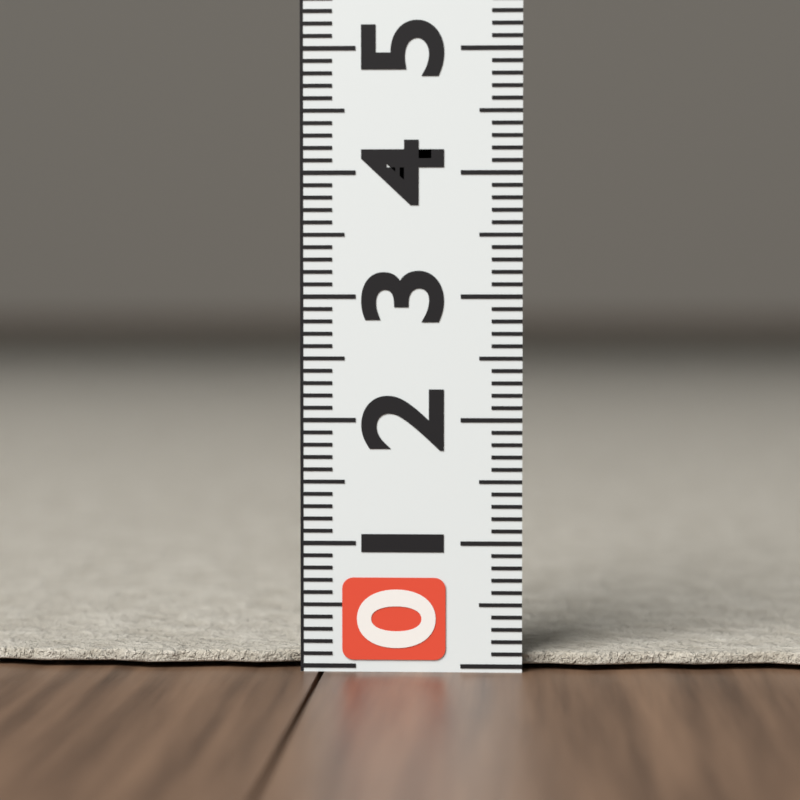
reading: 0.1 (no unit)
